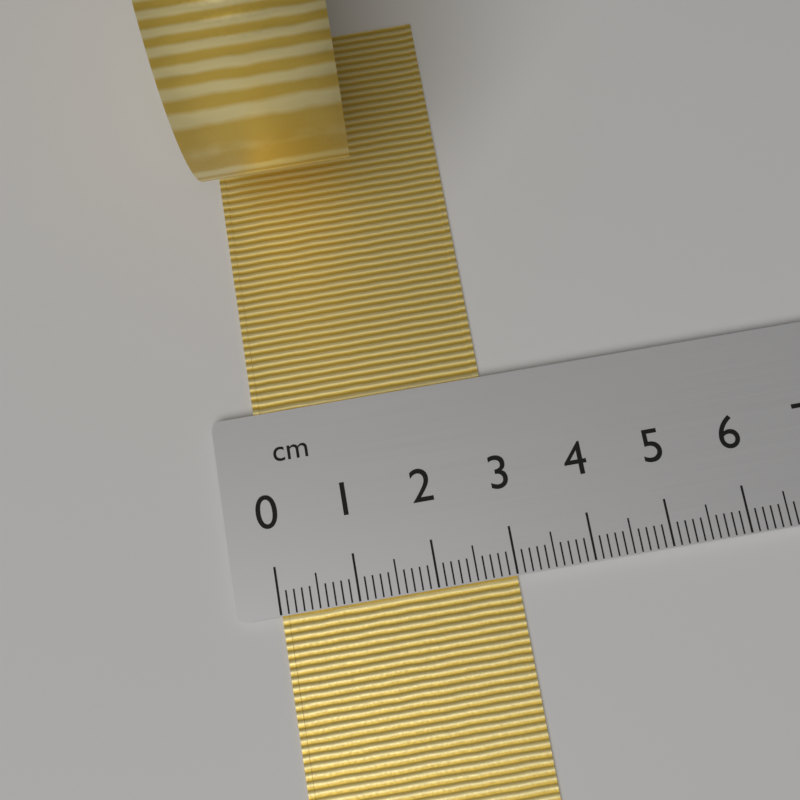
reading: 3.0 cm
